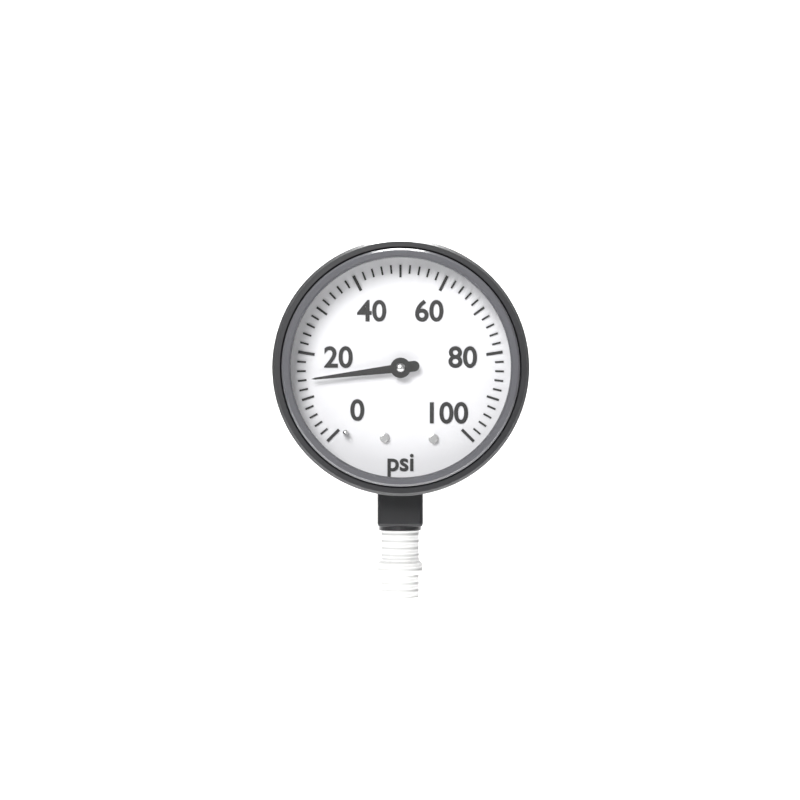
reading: 14 psi
